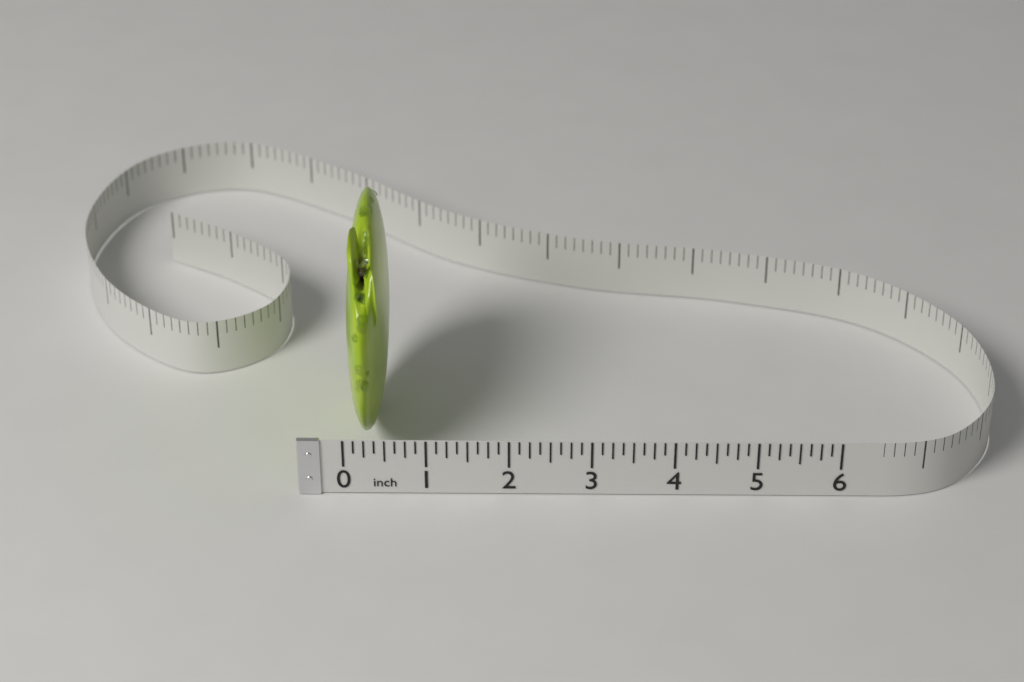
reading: 0.500 in
